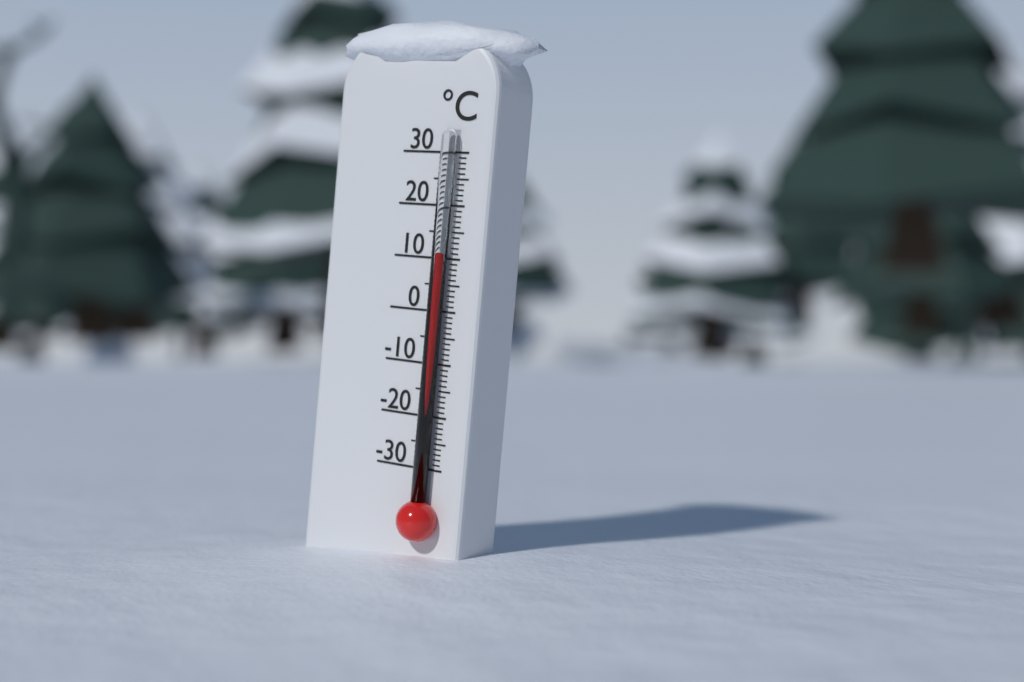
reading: 11 °C
